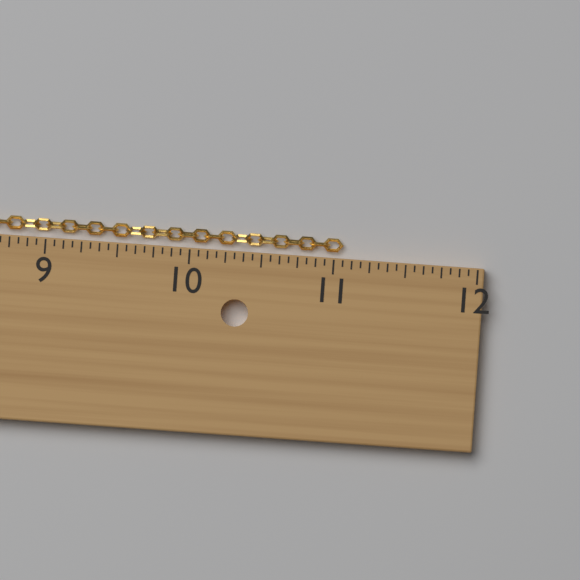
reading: 11.0625 in
